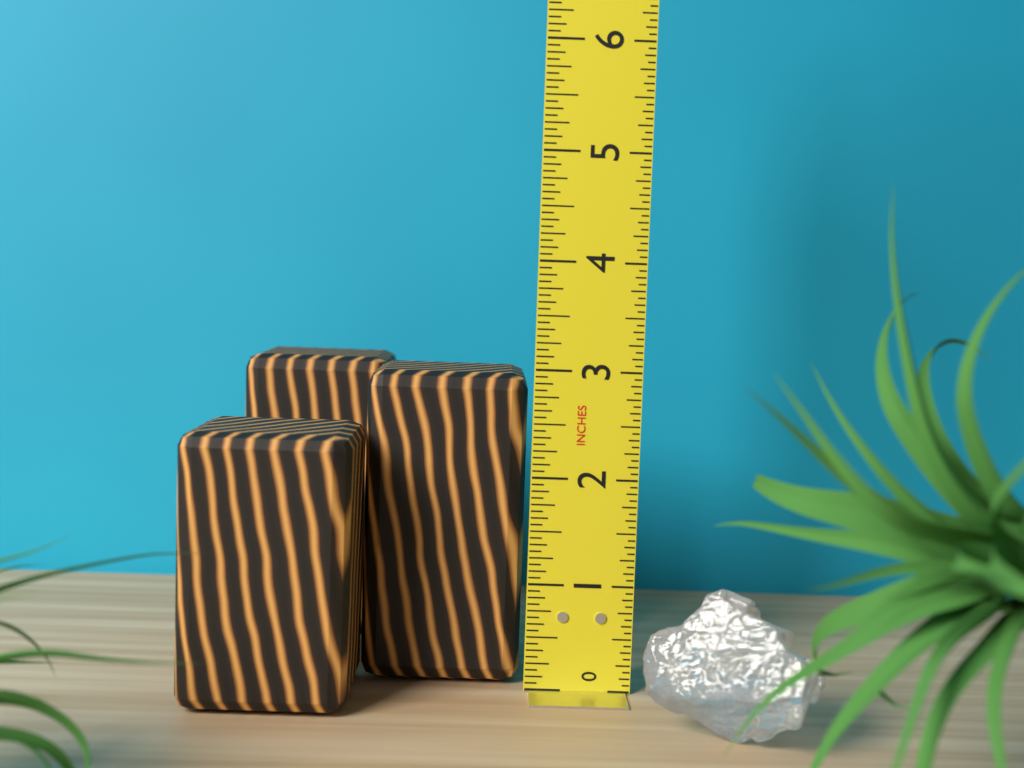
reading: 2.9375 in
